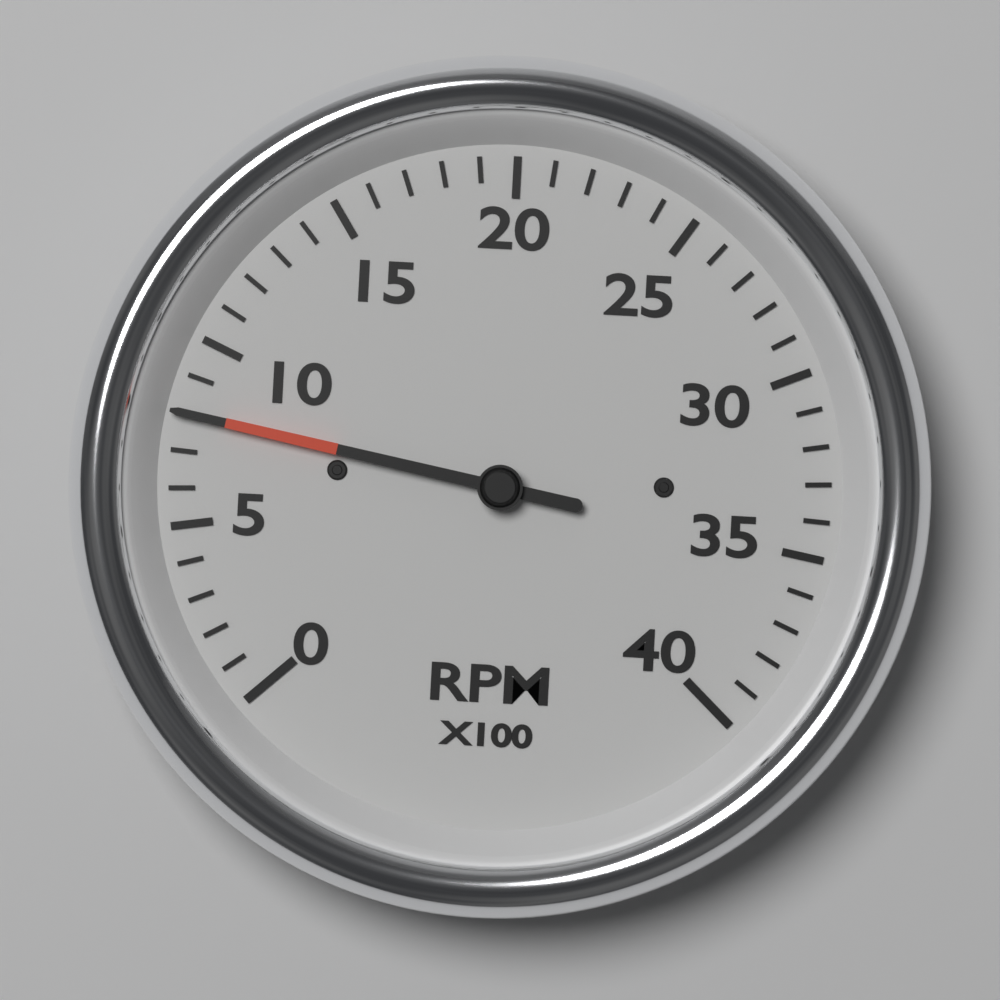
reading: 800 RPM
